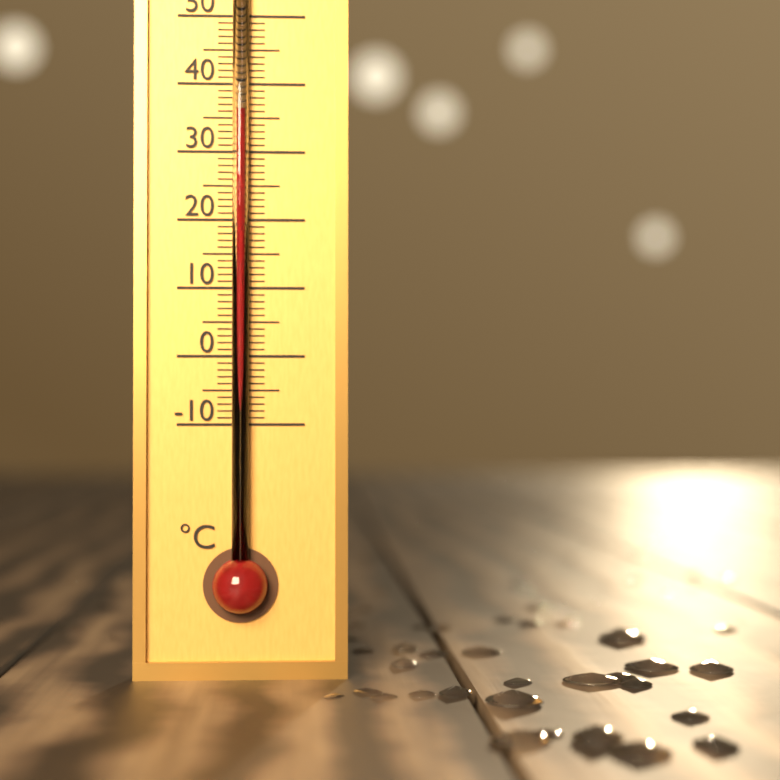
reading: 36 °C
